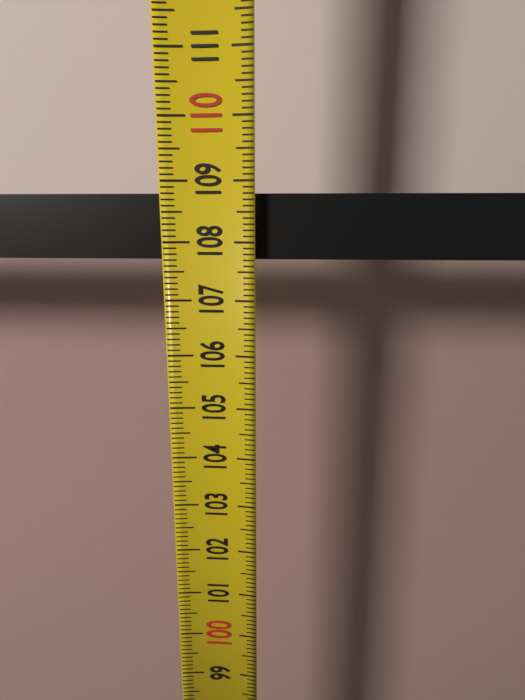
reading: 108.8 (no unit)
